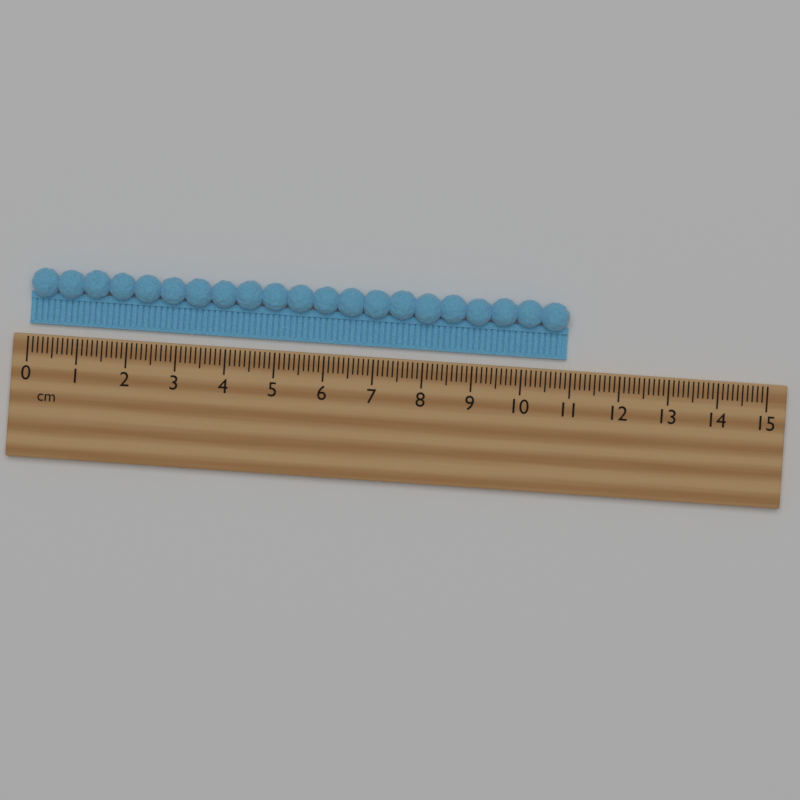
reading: 10.9 cm
